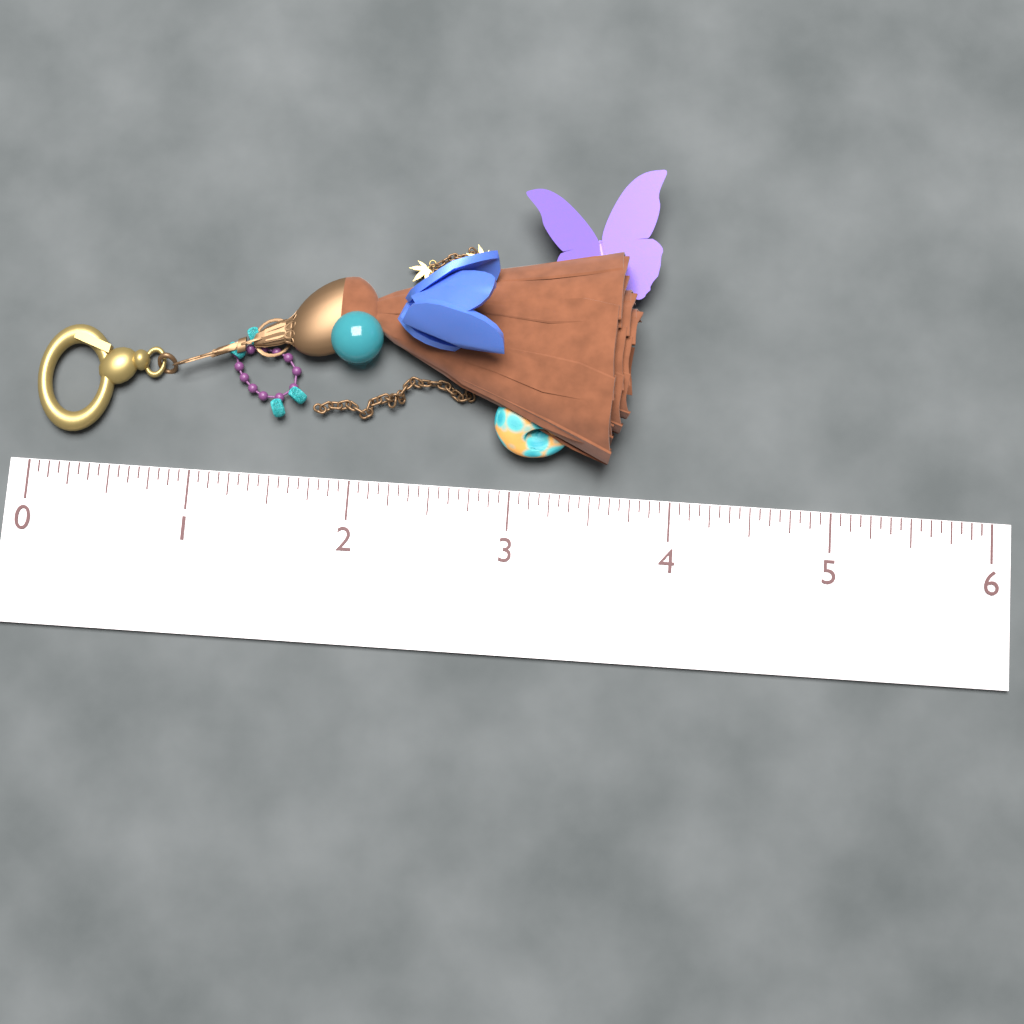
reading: 3.7500 (no unit)
